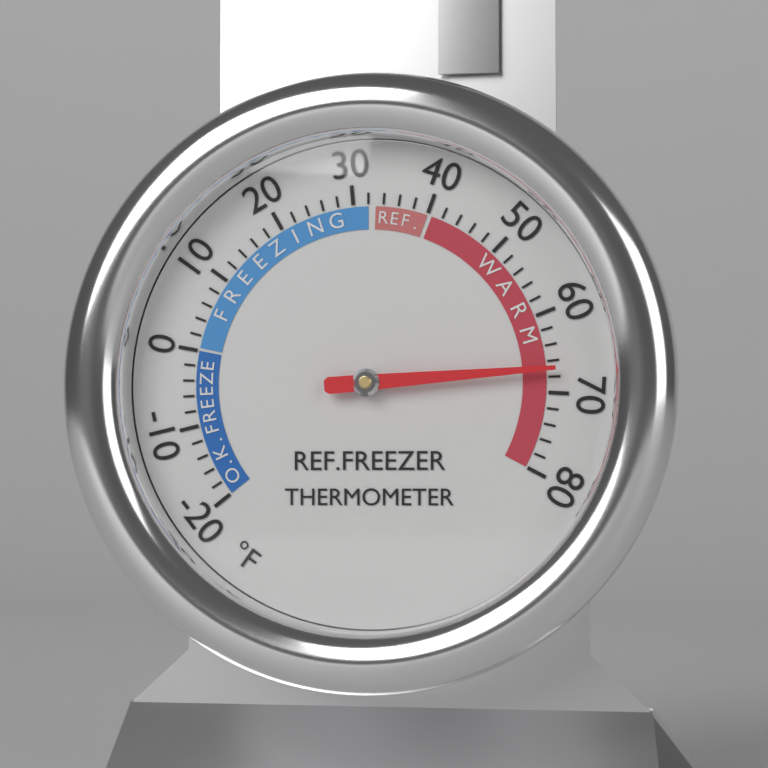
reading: 67 °F
